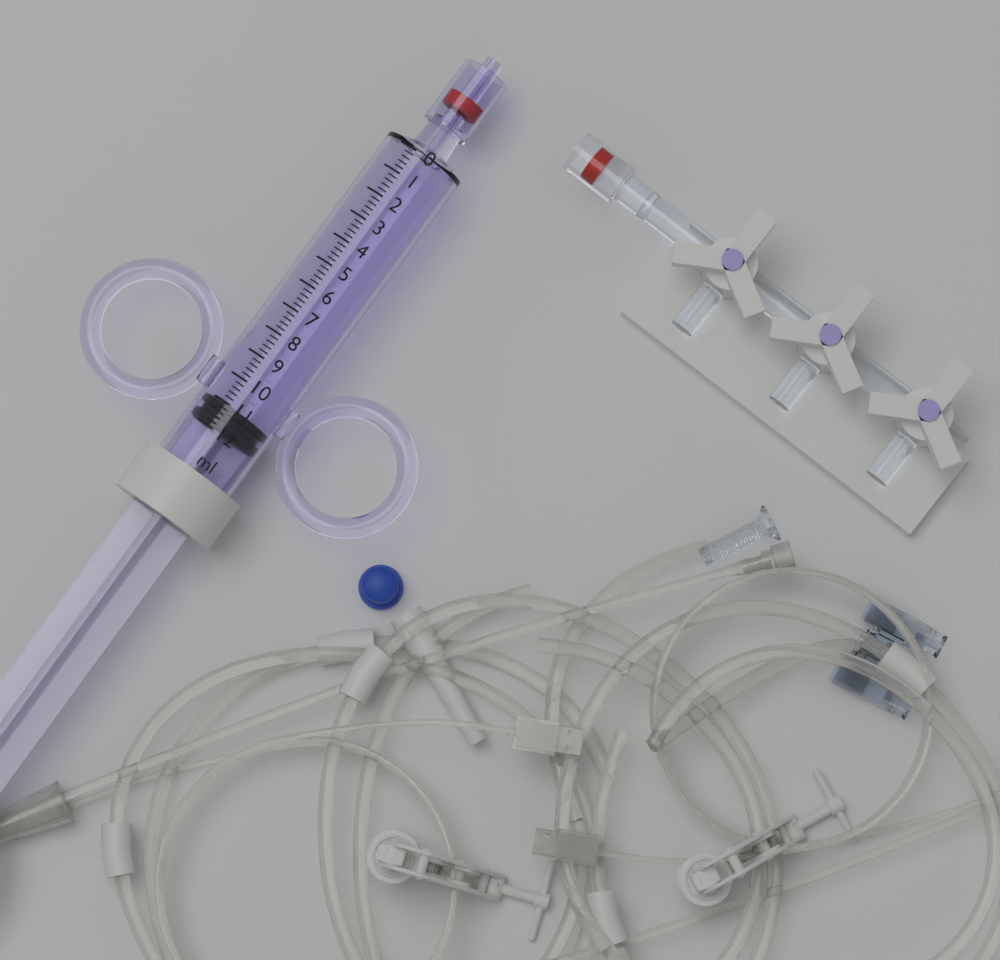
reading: 11.0 ml
